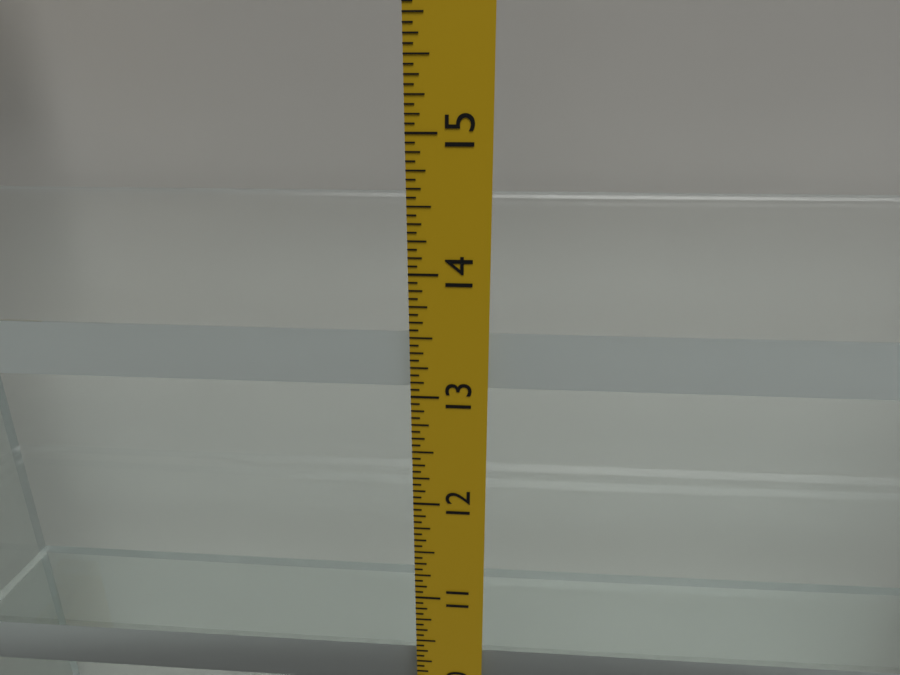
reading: 13.5000 in
